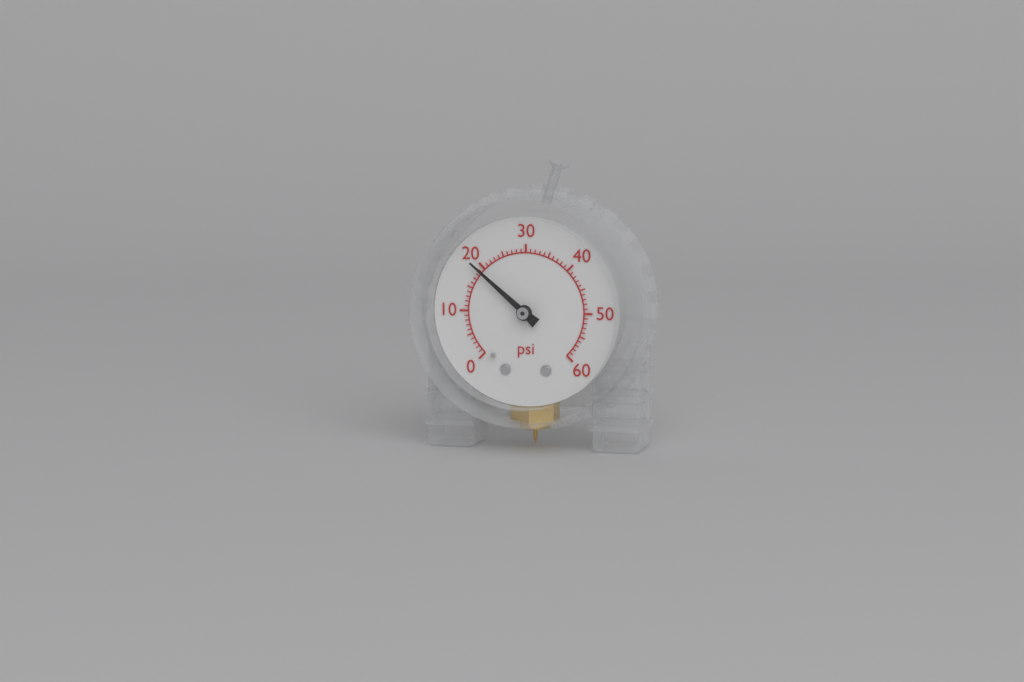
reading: 19 psi
